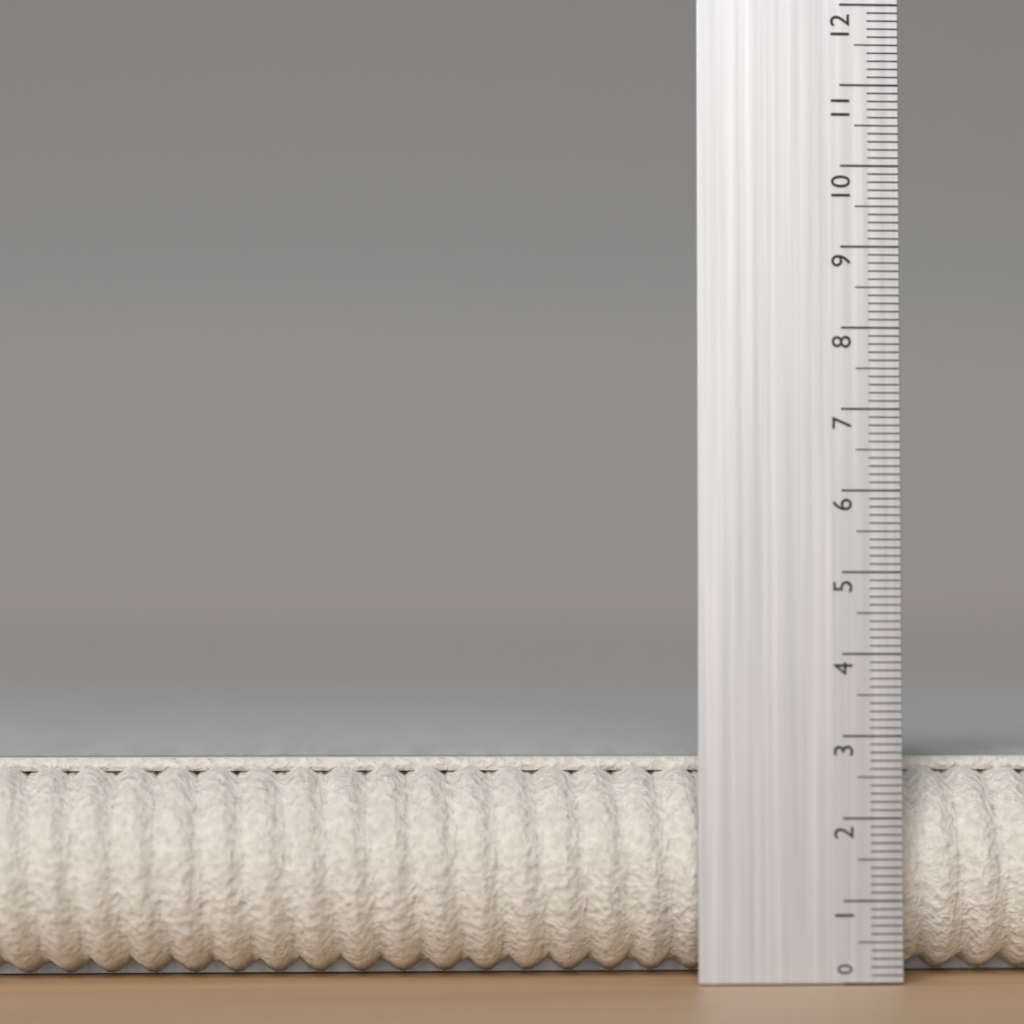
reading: 2.7 (no unit)
